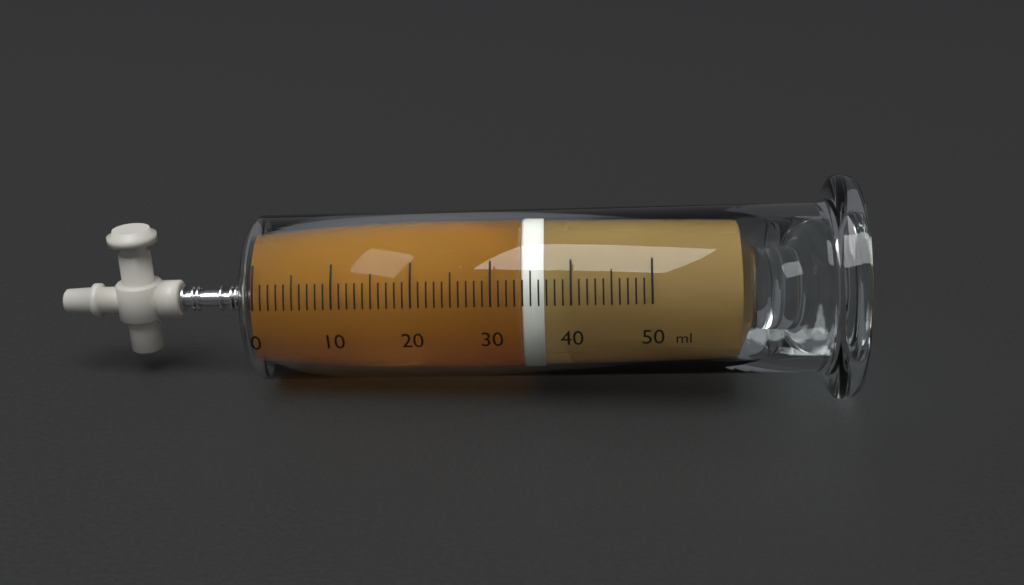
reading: 34 ml
